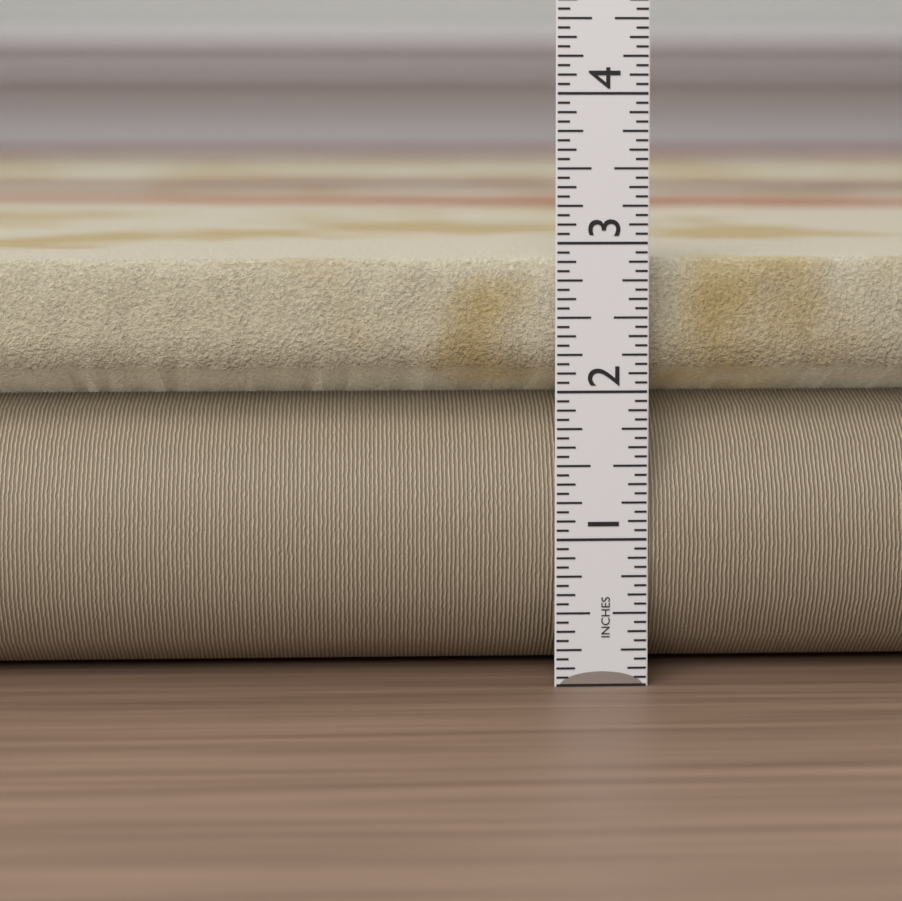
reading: 2.8750 in
